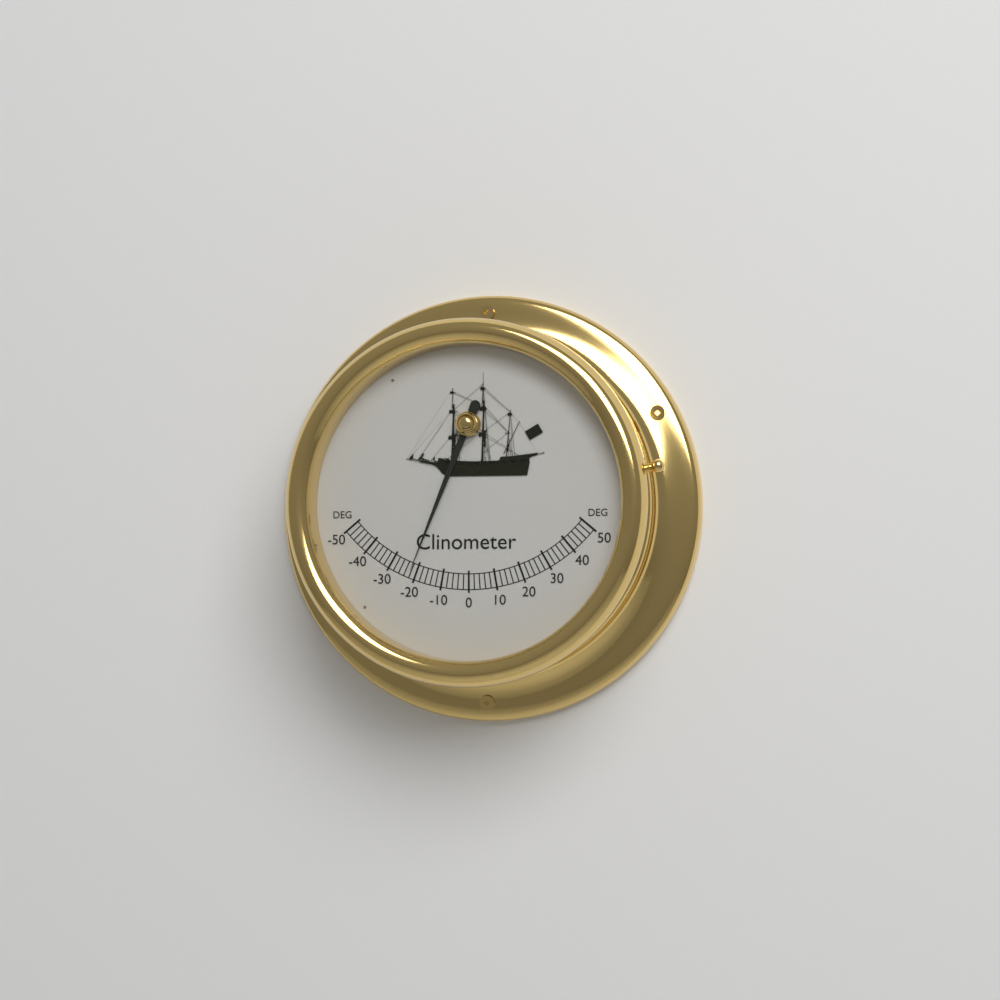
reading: -22 deg
